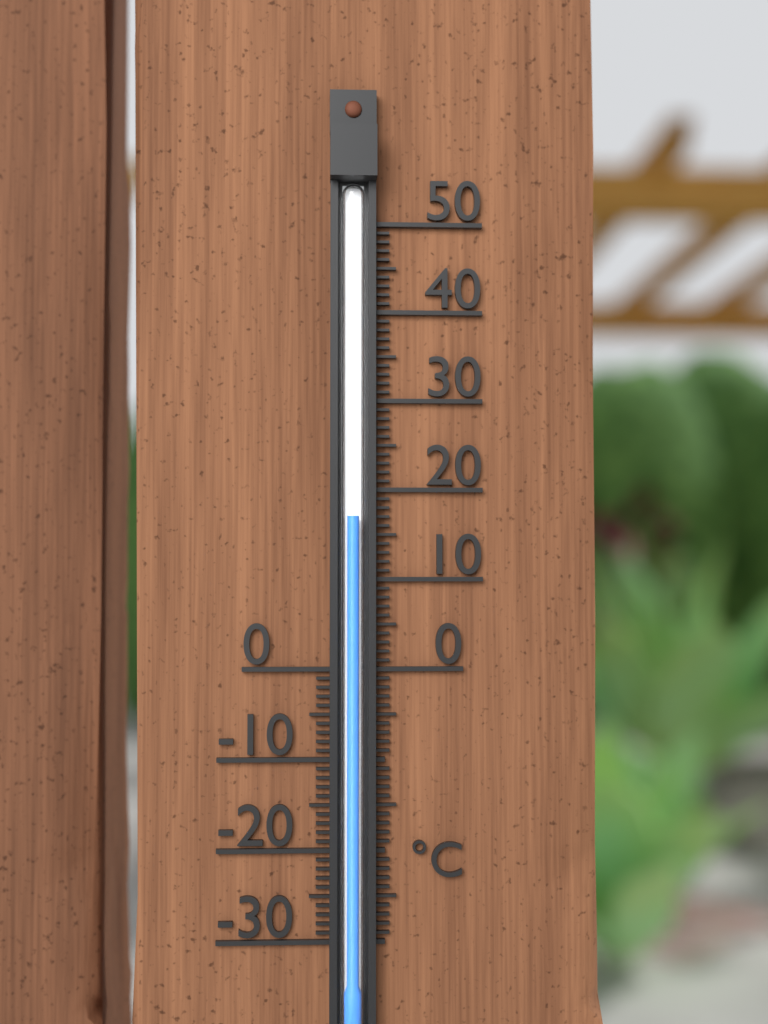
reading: 17 °C
